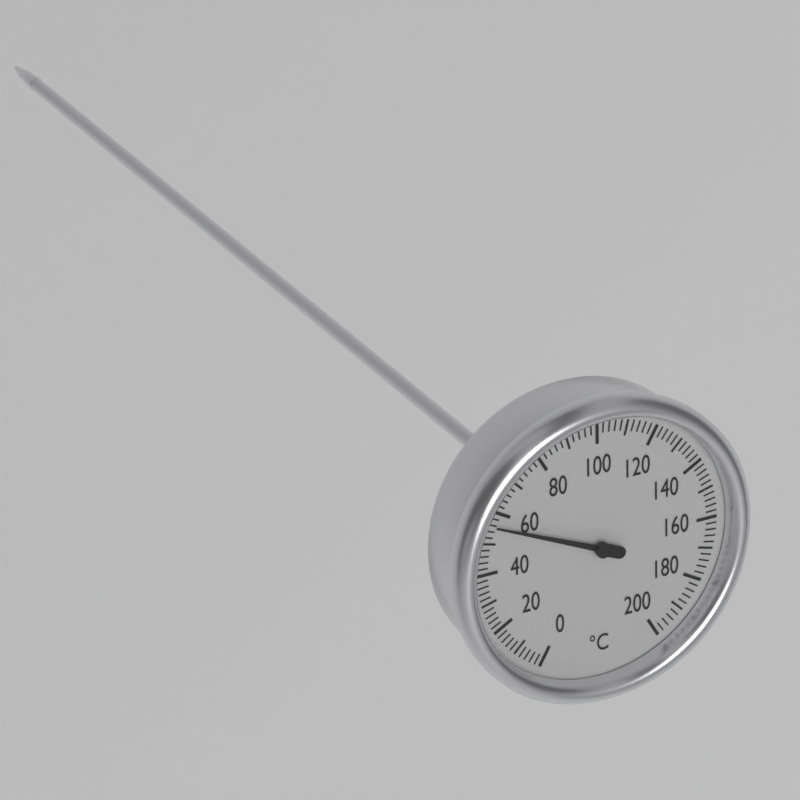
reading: 56 °C
